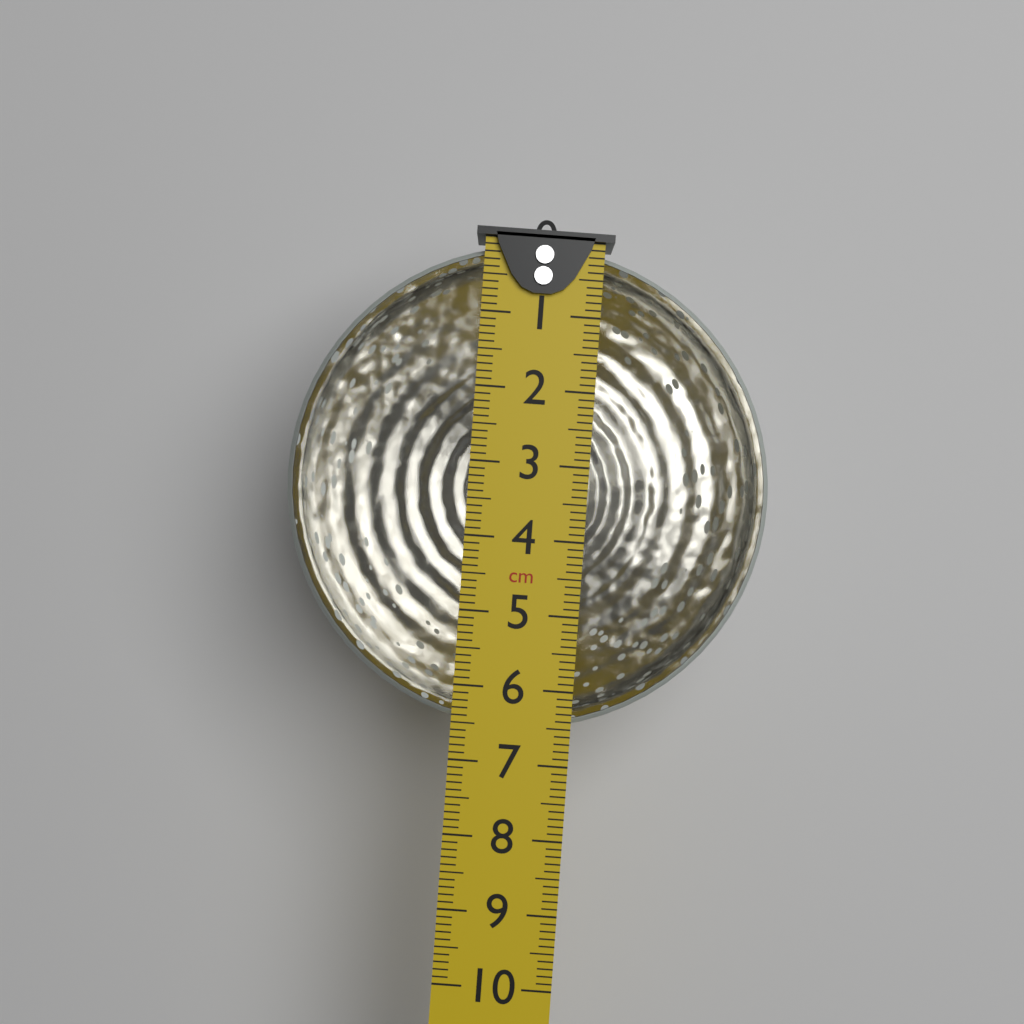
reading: 6.6 cm
